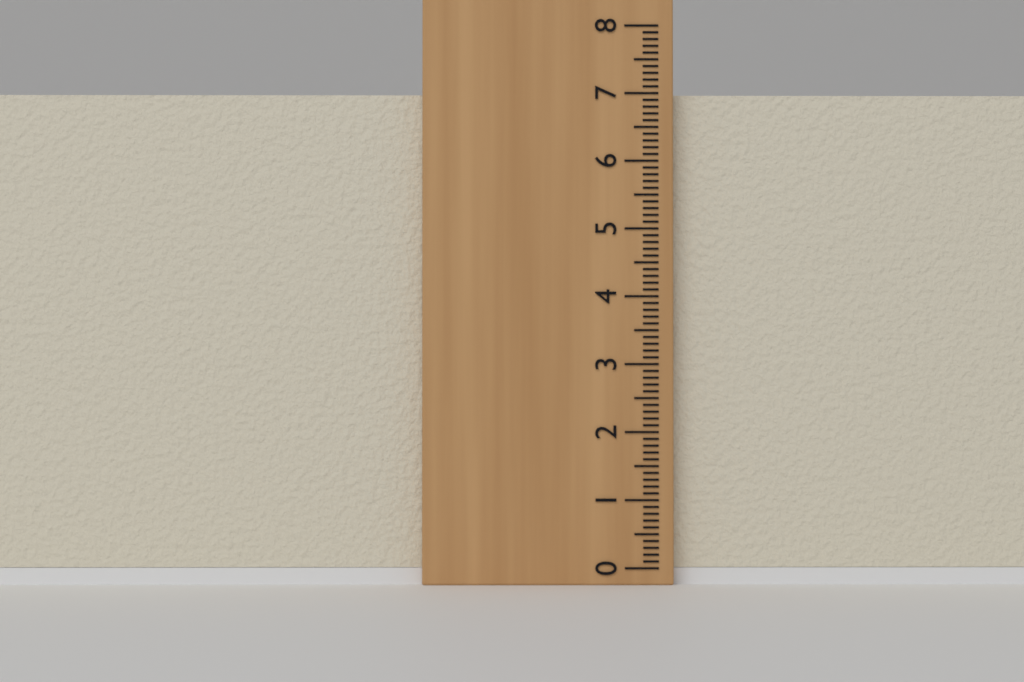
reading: 7.0 (no unit)
